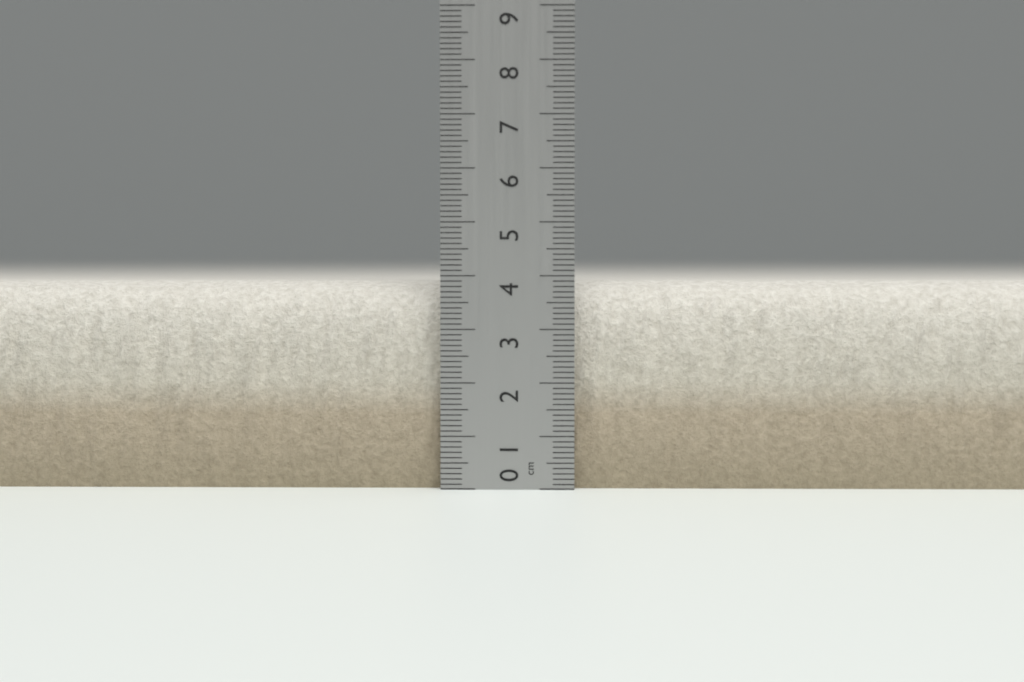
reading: 3.9 cm
